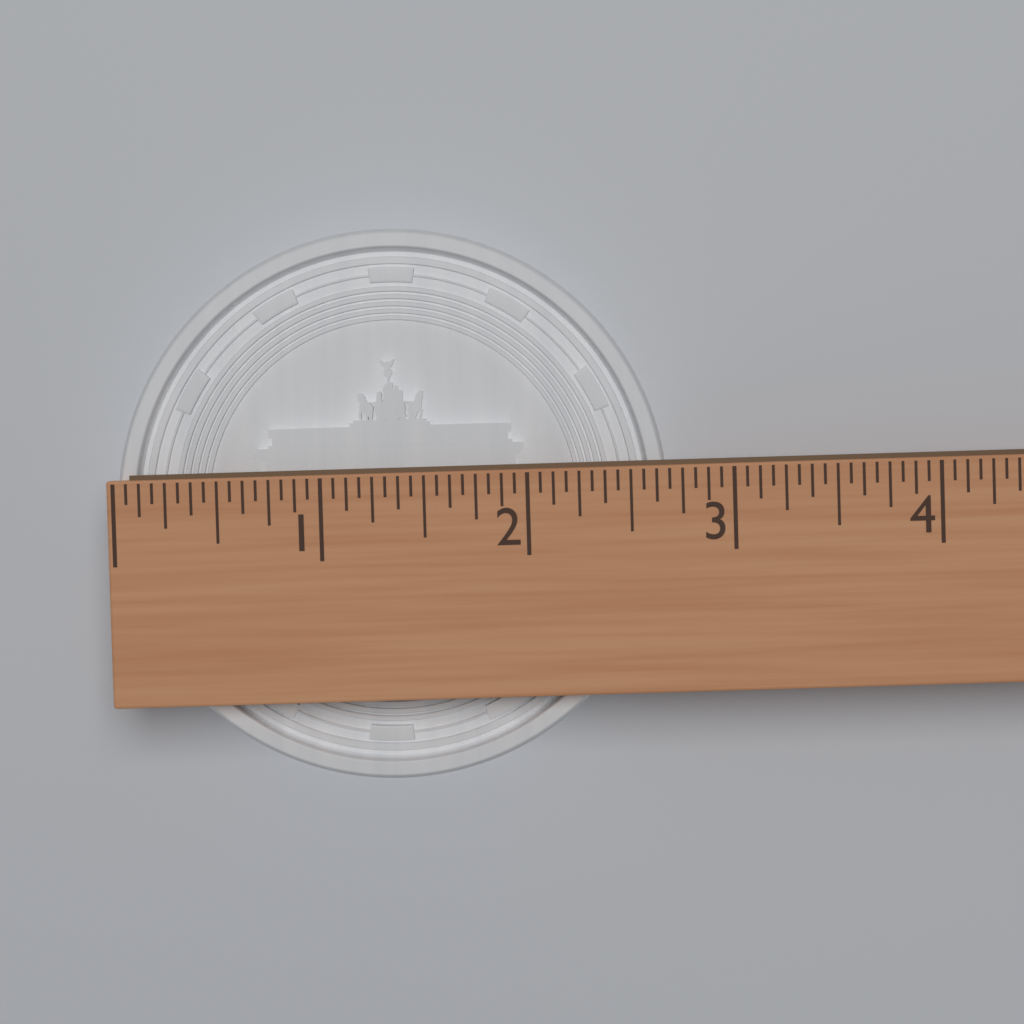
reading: 2.6875 (no unit)
